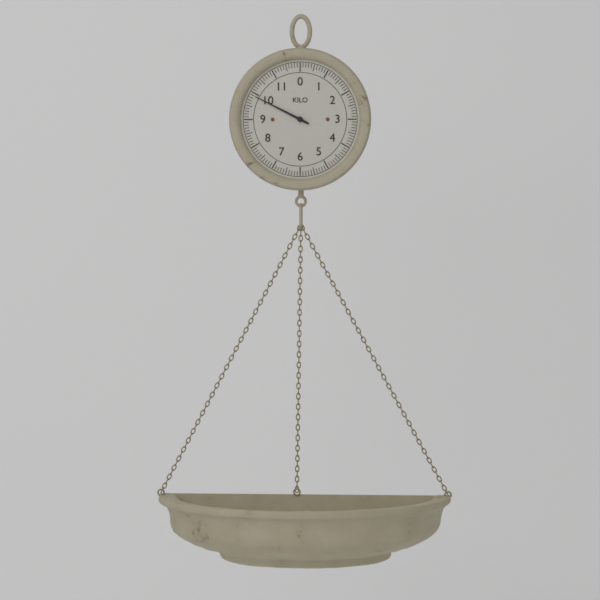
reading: 9.9 kg
